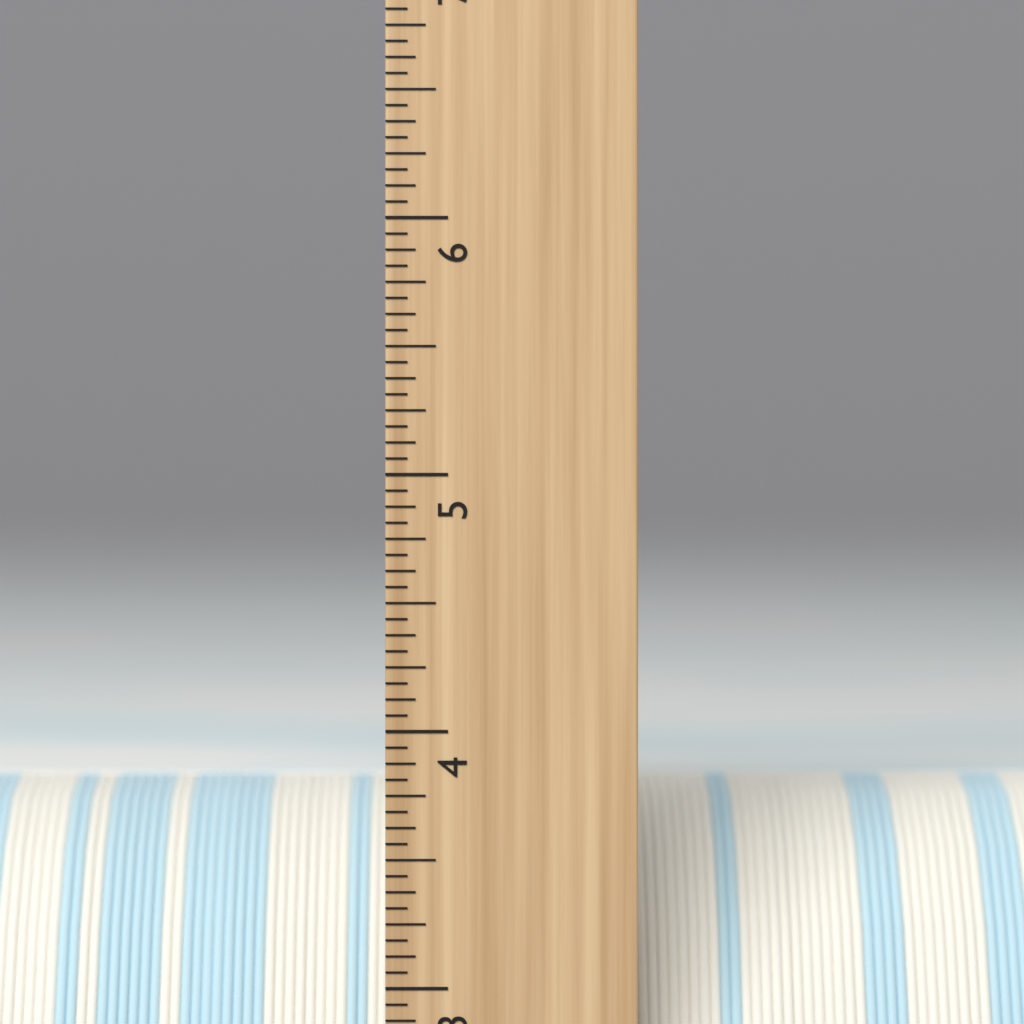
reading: 3.7500 inch
